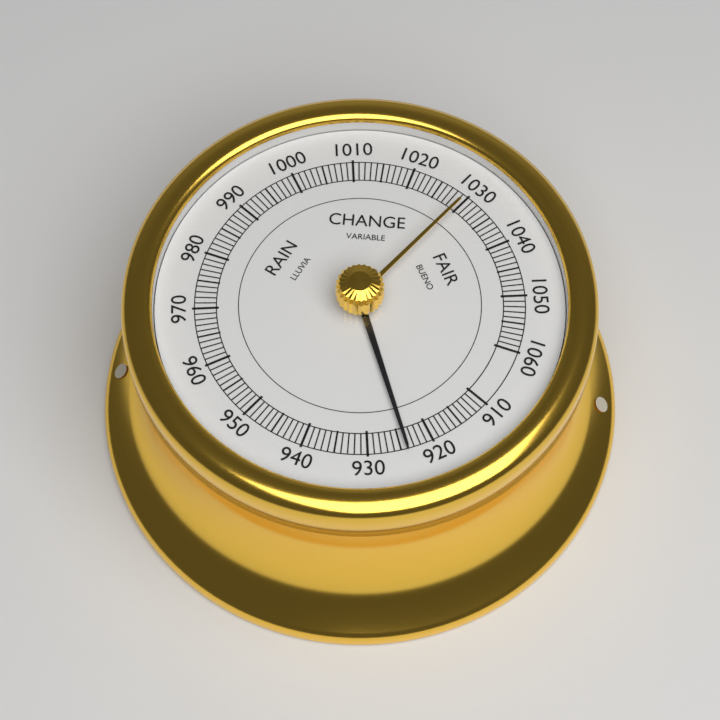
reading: 924 (no unit)
